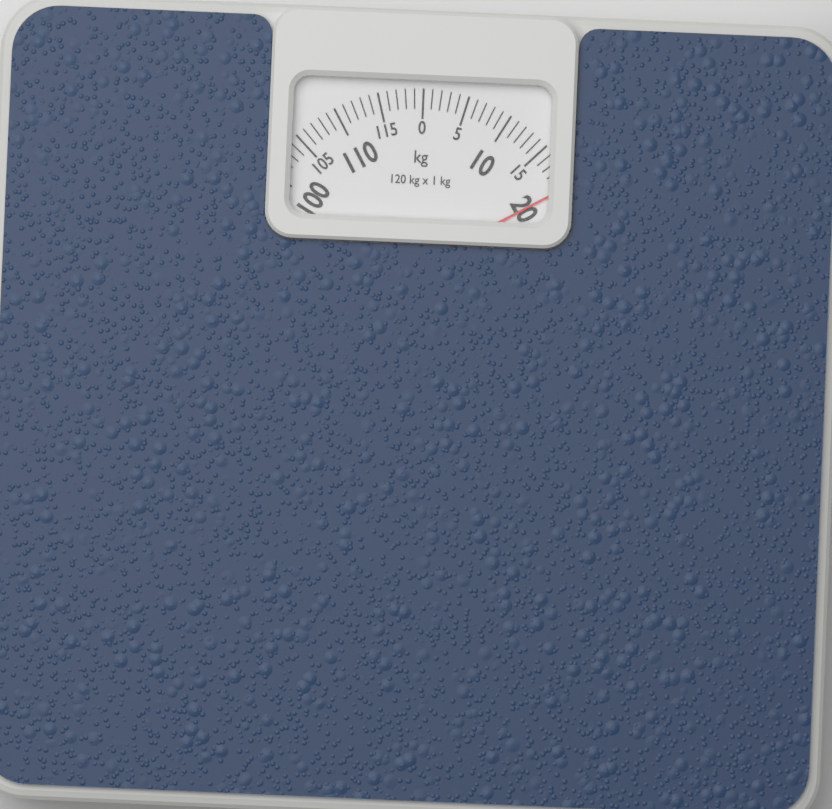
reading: 20 kg
